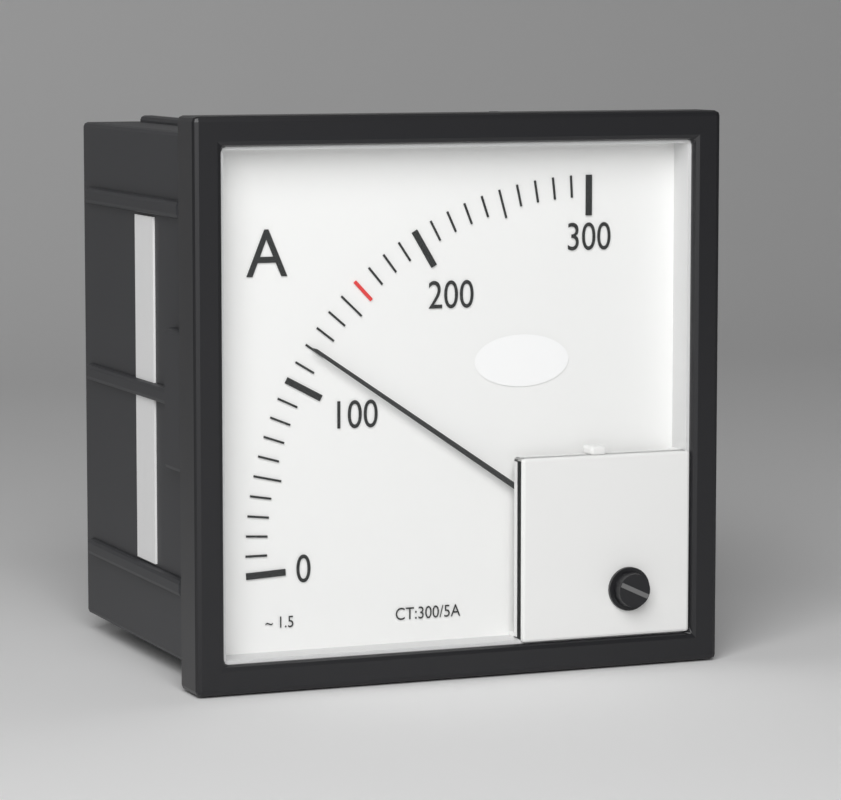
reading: 120 A
